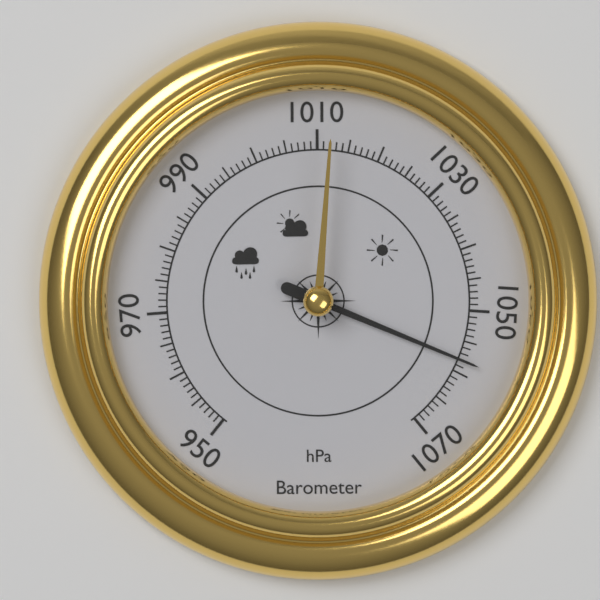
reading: 1058 hPa
